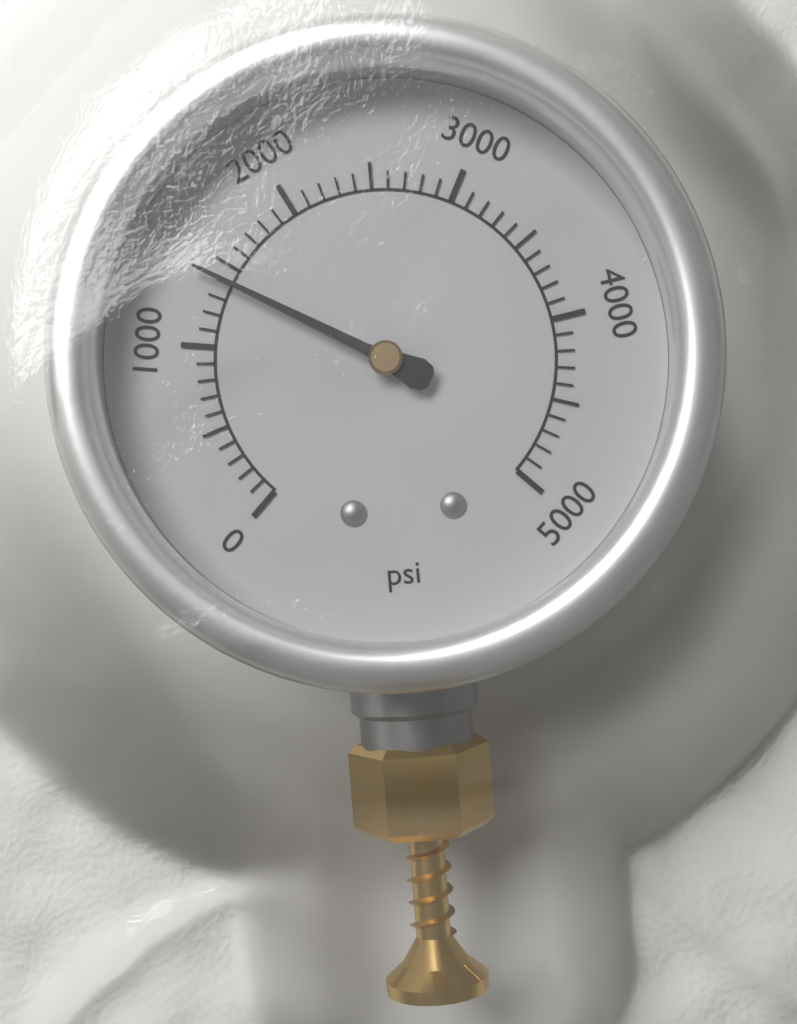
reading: 1400 psi
